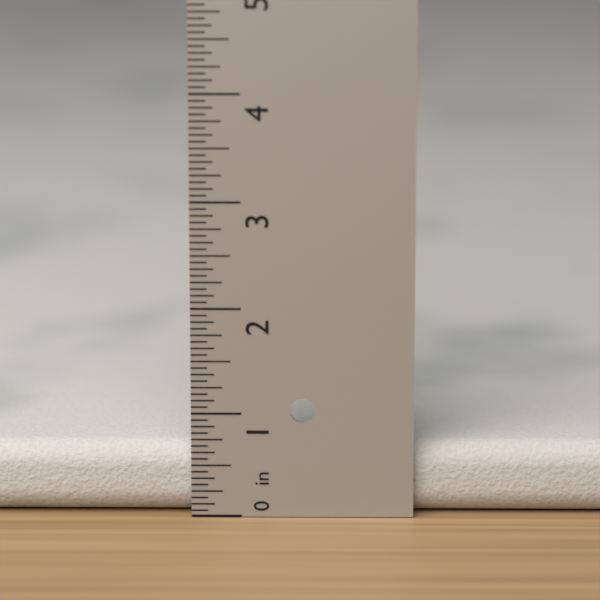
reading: 0.6875 in
